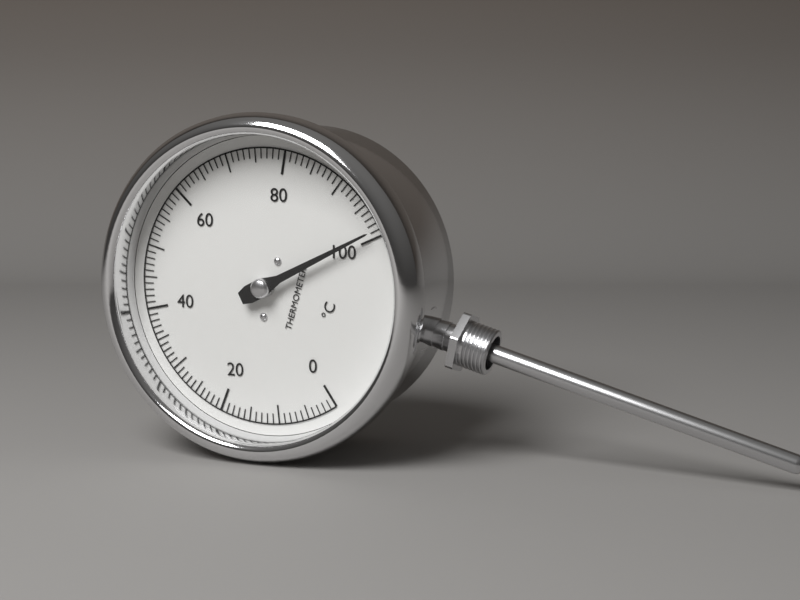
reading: 99 °C
